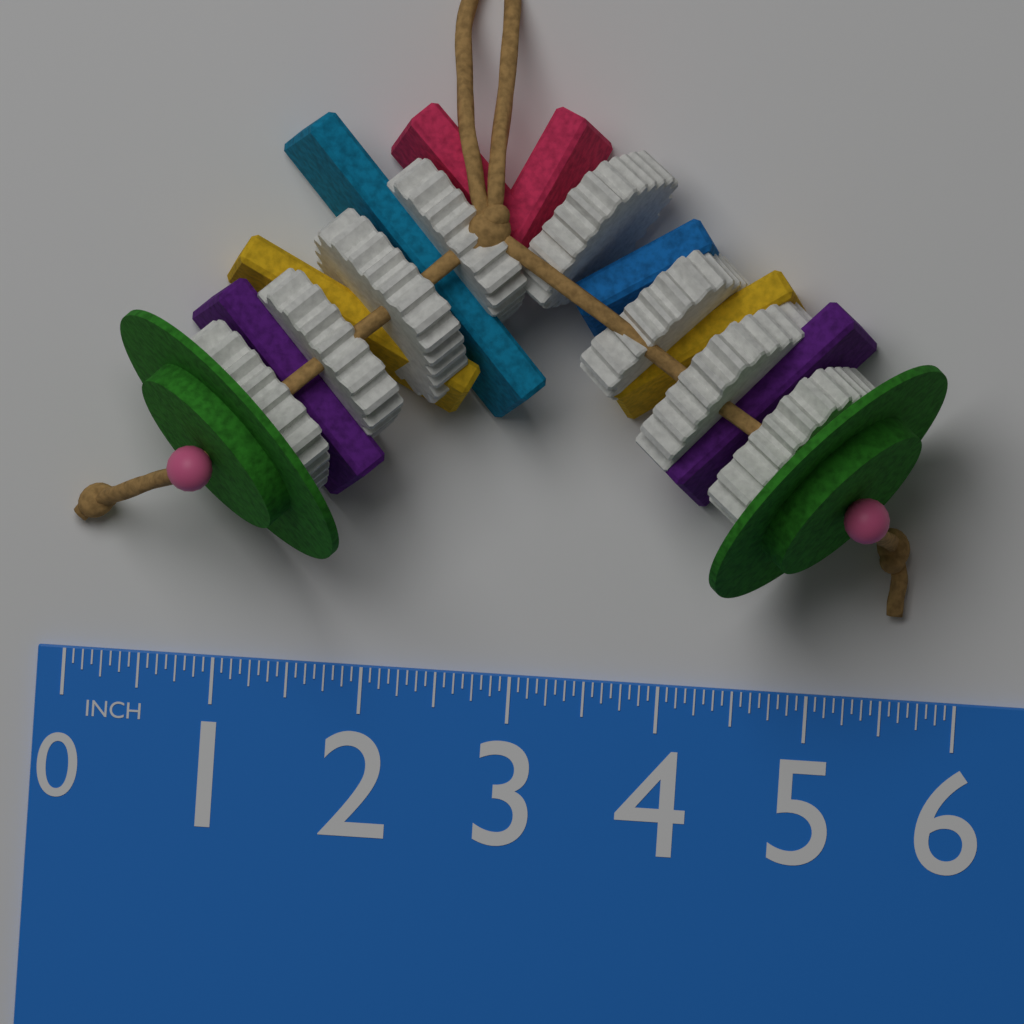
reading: 5.8125 in
